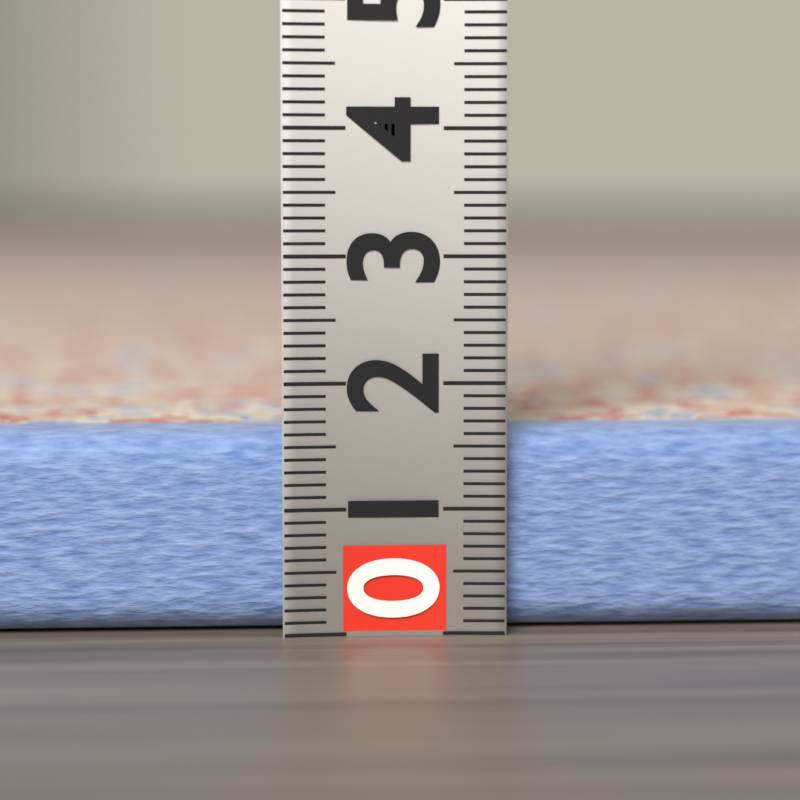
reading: 1.6 (no unit)
